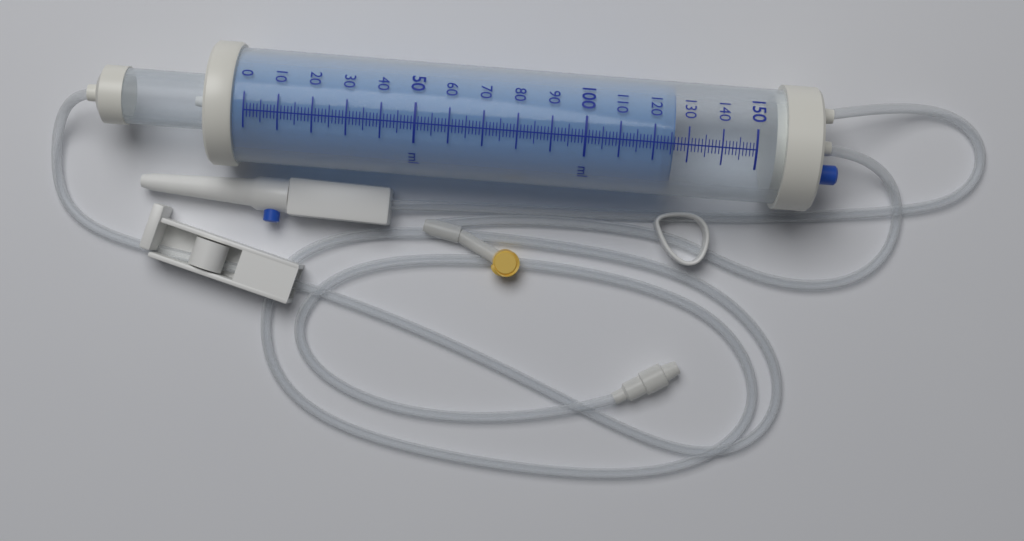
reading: 126 ml
